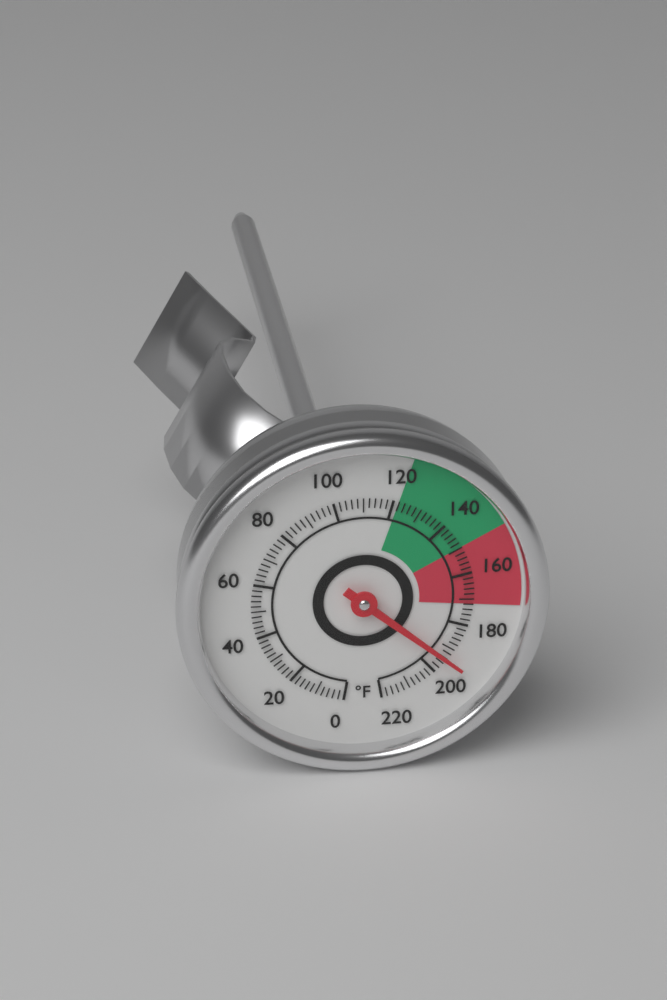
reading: 194 °F
